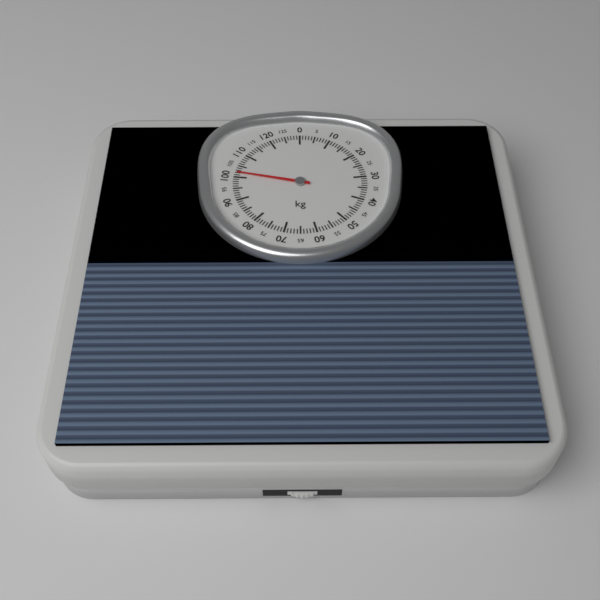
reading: 102 kg
